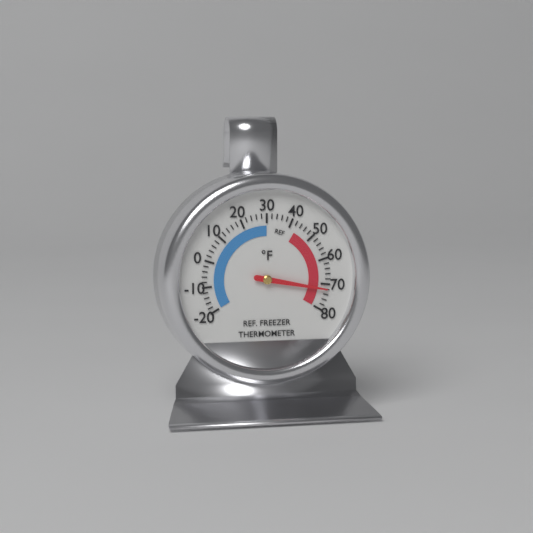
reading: 72 °F
